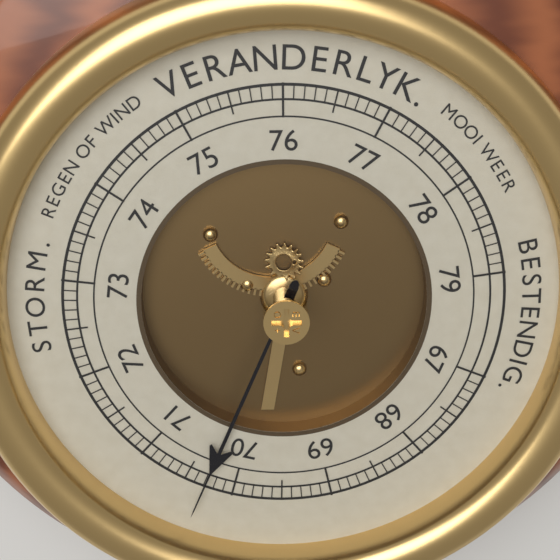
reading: 70.3 (no unit)
